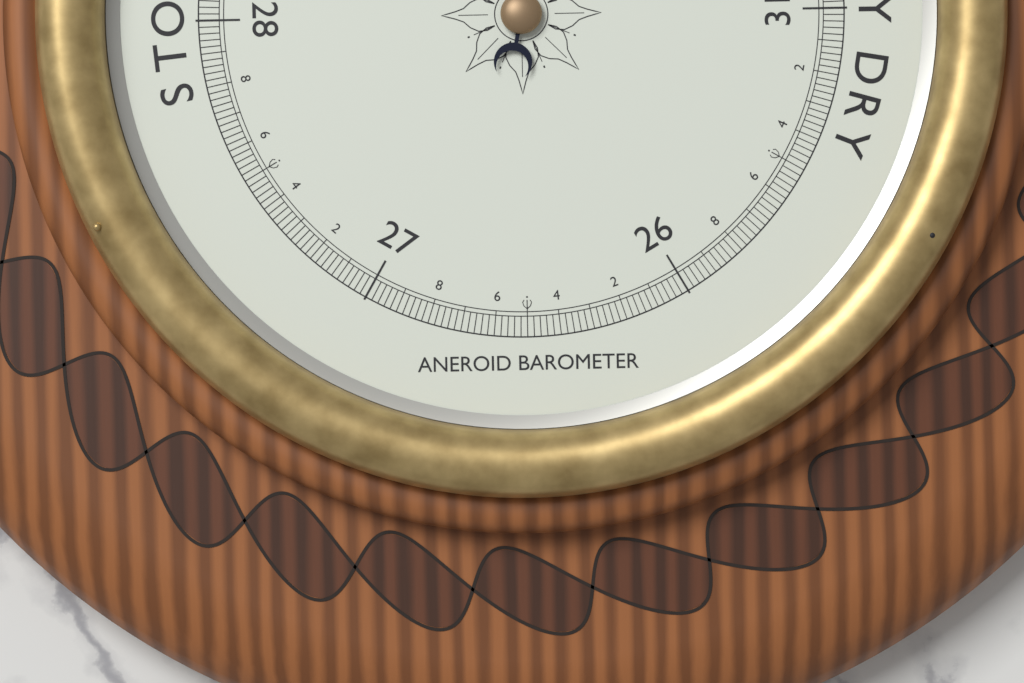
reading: 29.68 inHg
